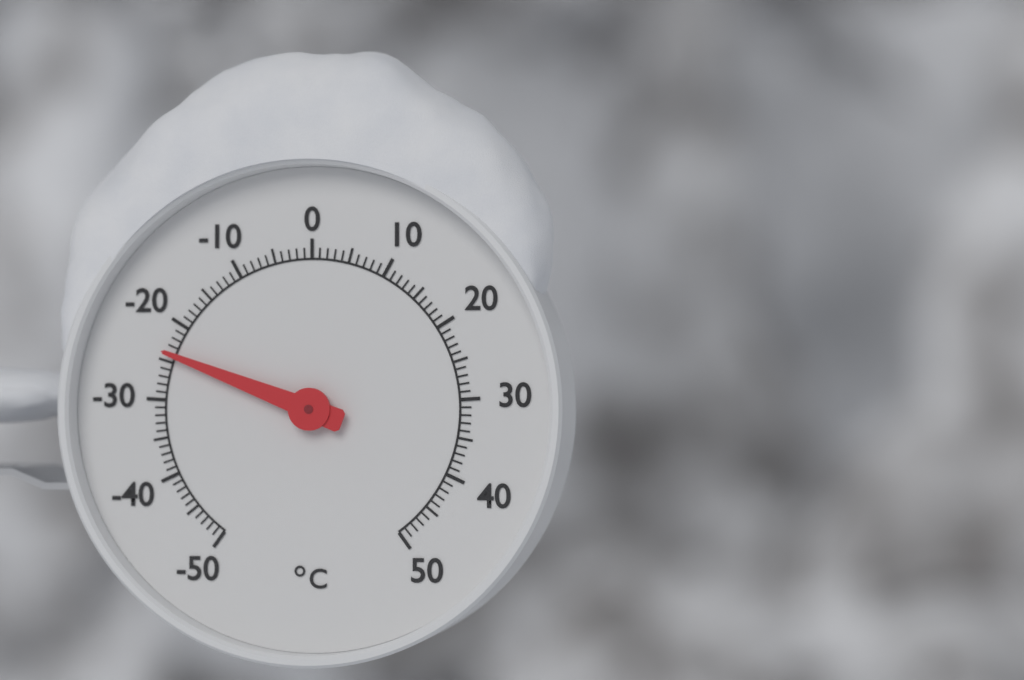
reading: -24 °C
